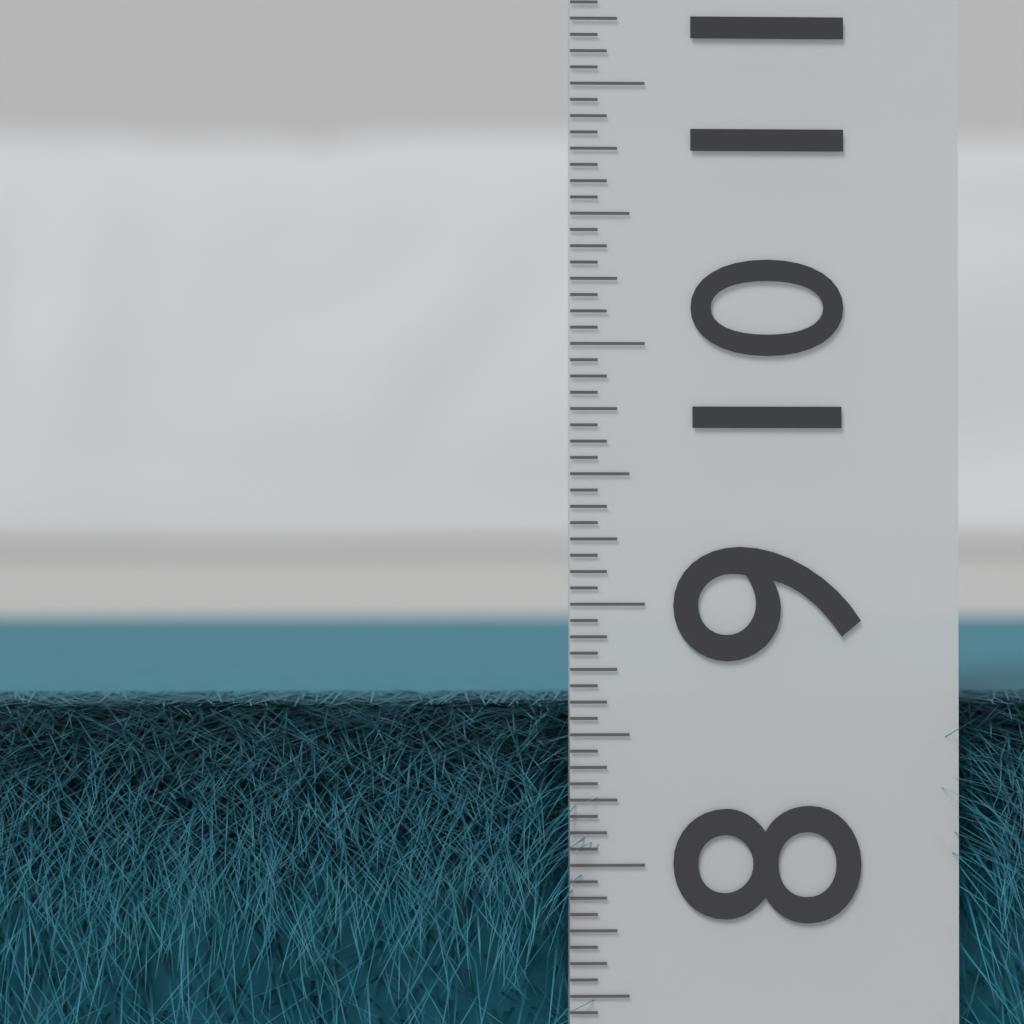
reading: 8.6250 (no unit)
